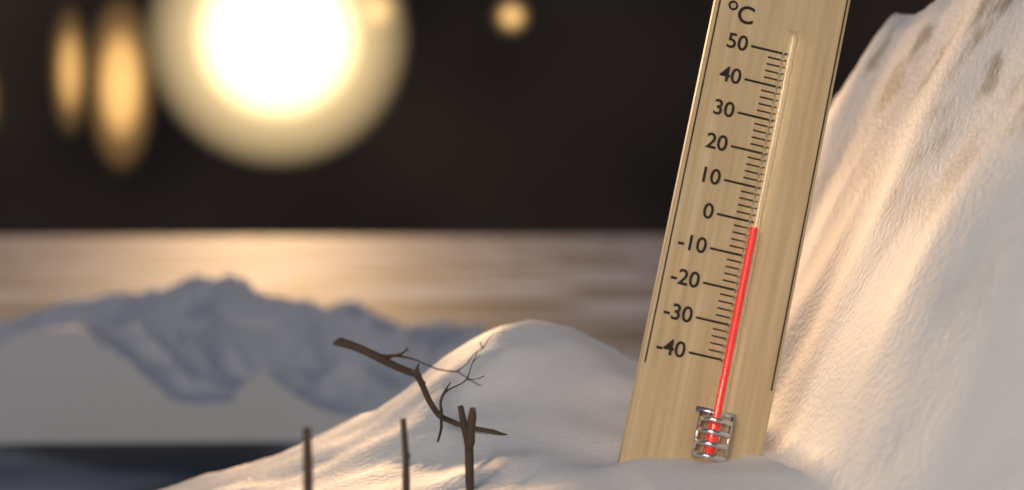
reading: -2 °C
